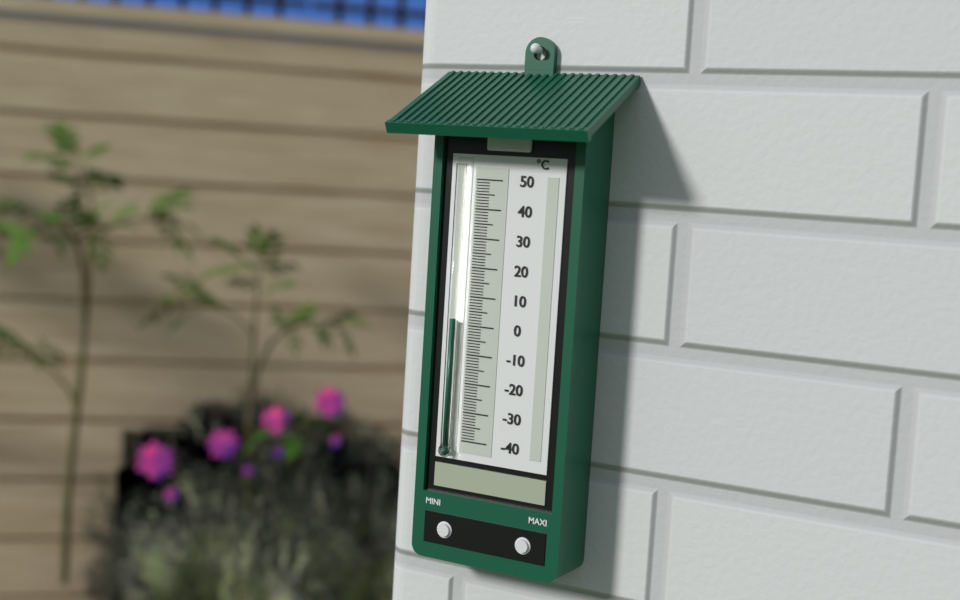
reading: 2 °C
